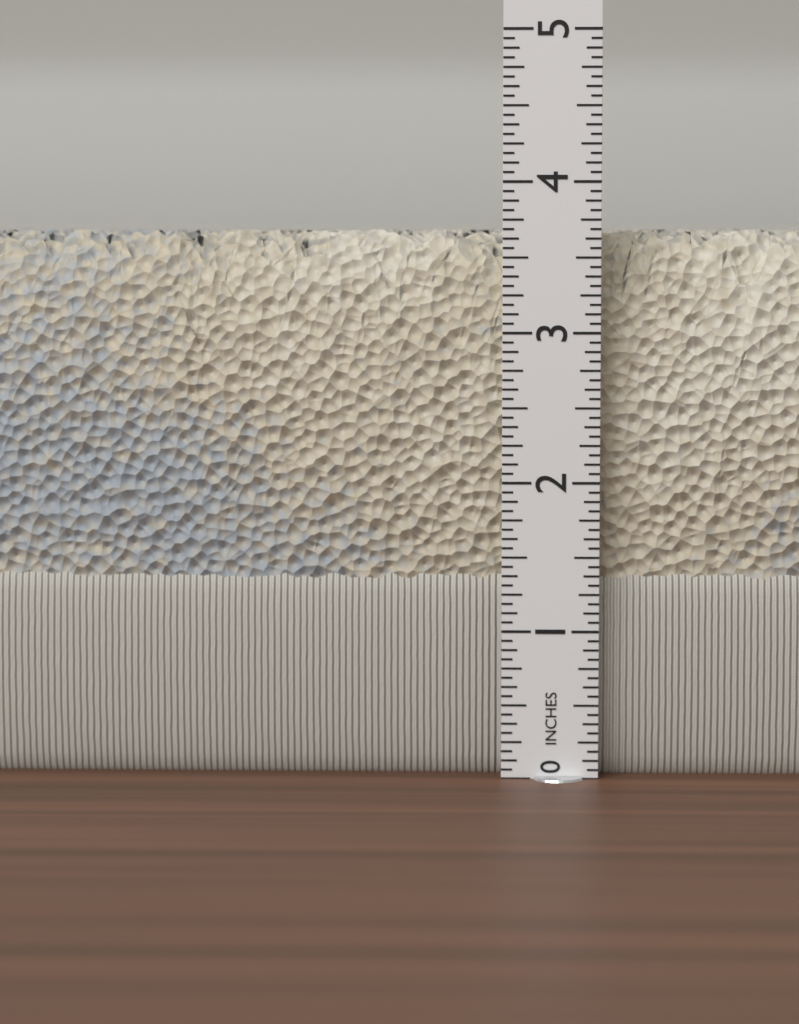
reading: 3.6875 in
